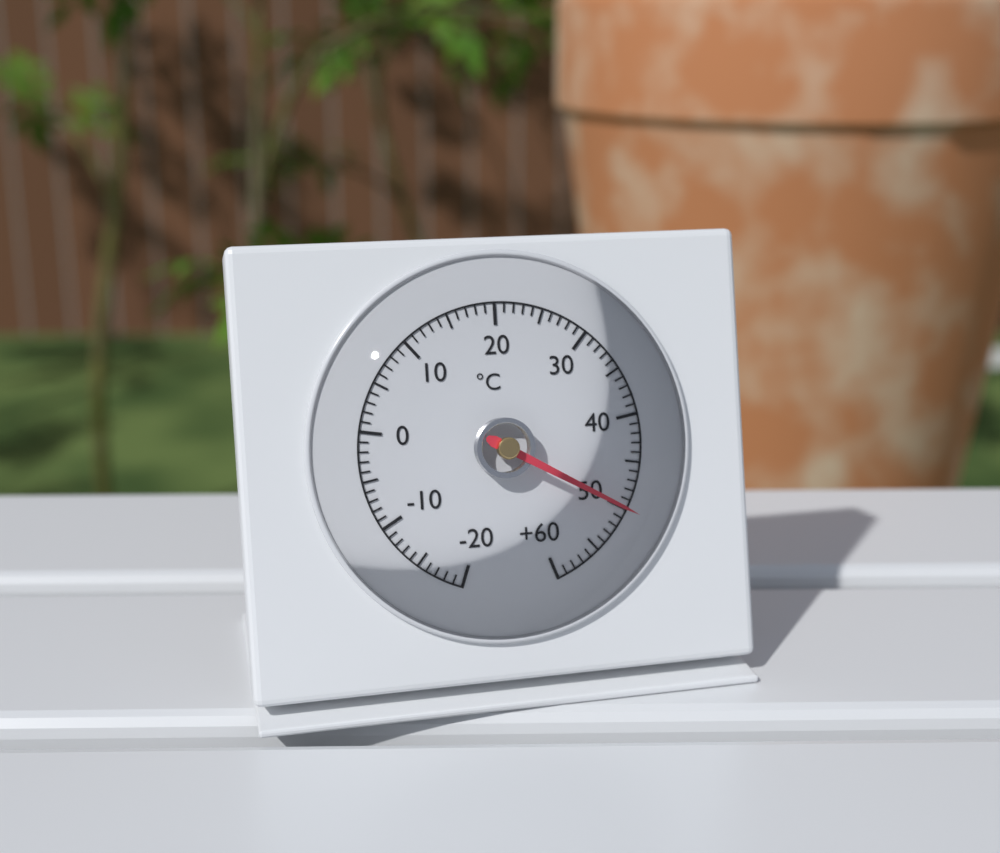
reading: 50 °C
